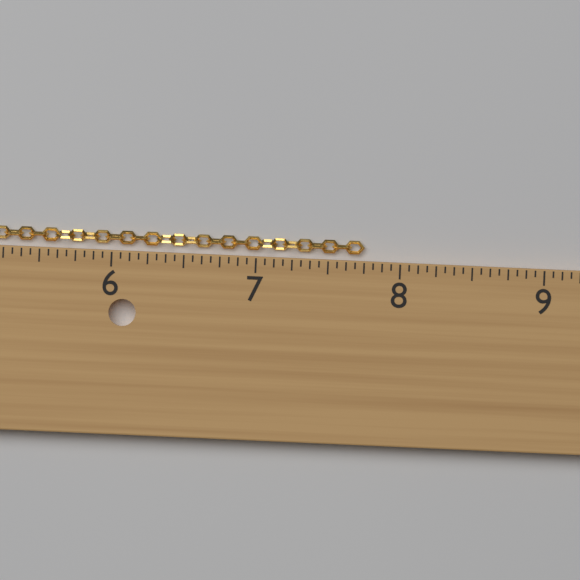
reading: 7.7500 in
